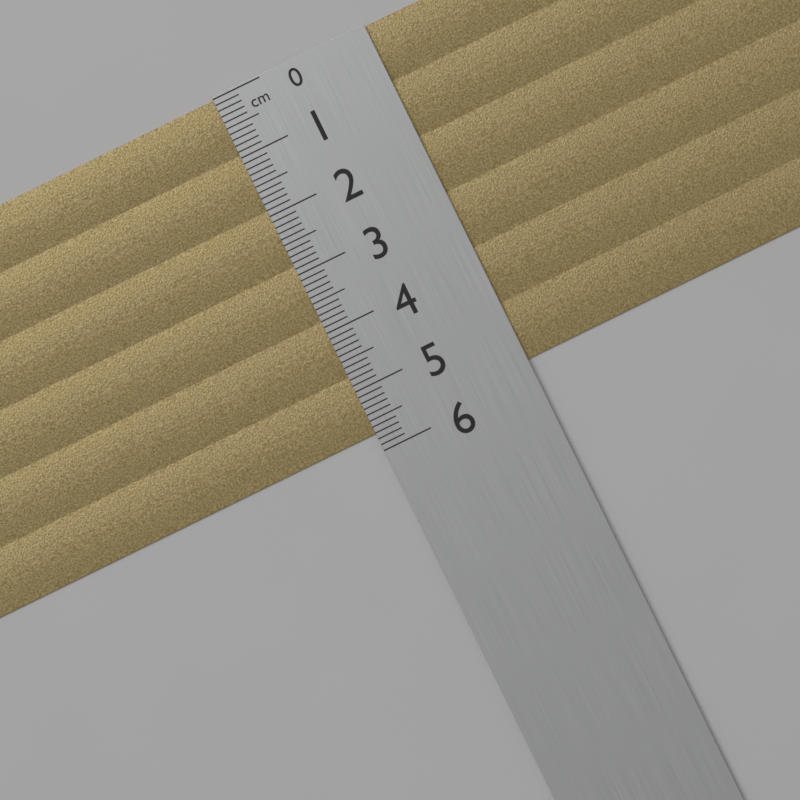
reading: 5.7 cm
